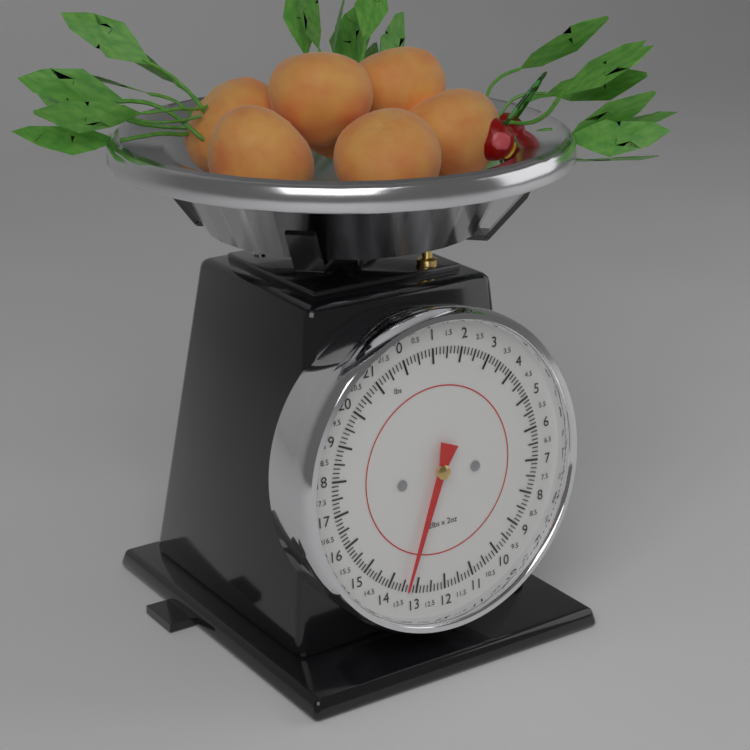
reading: 13.375 lbs
